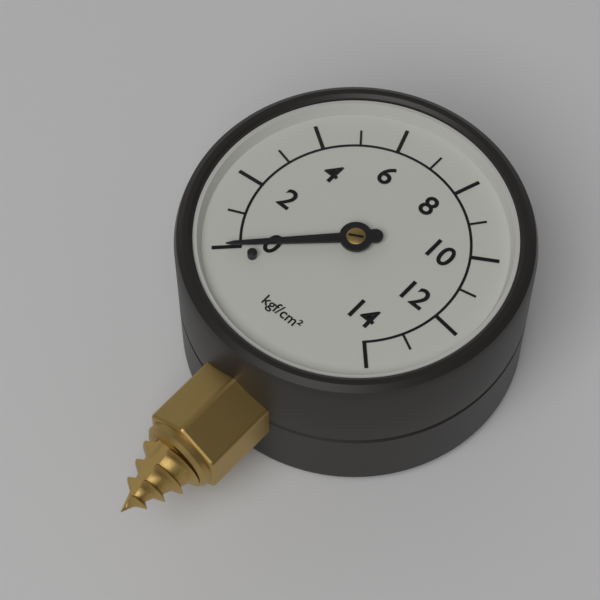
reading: 0 kgf/cm²
